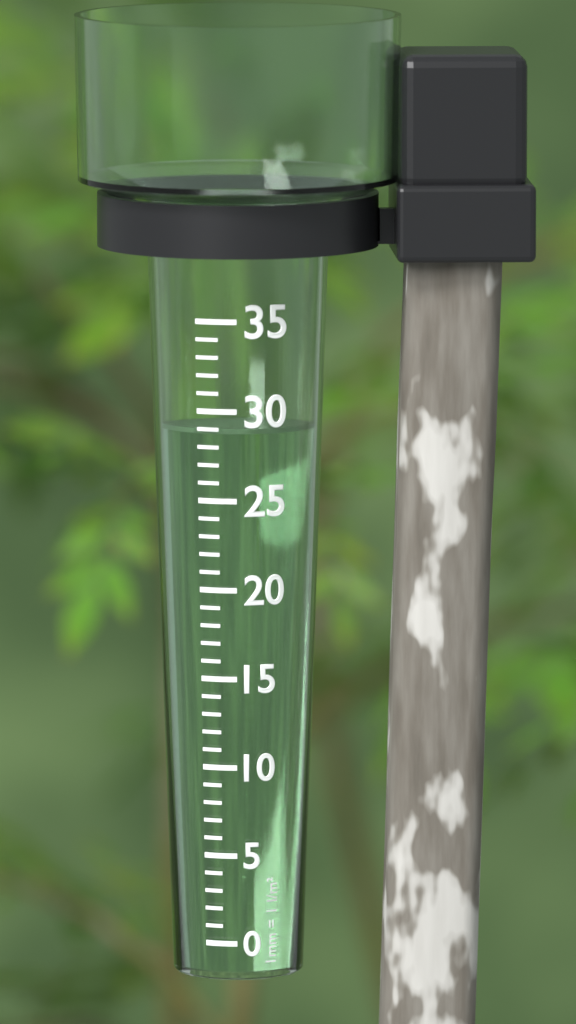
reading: 29 mm
